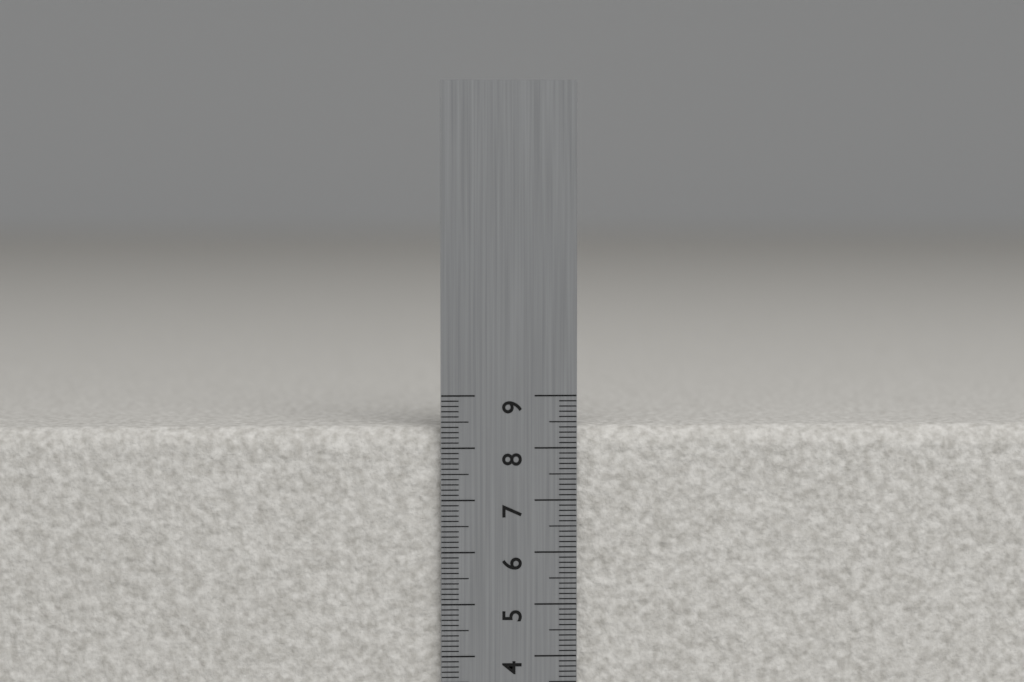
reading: 8.4 cm
